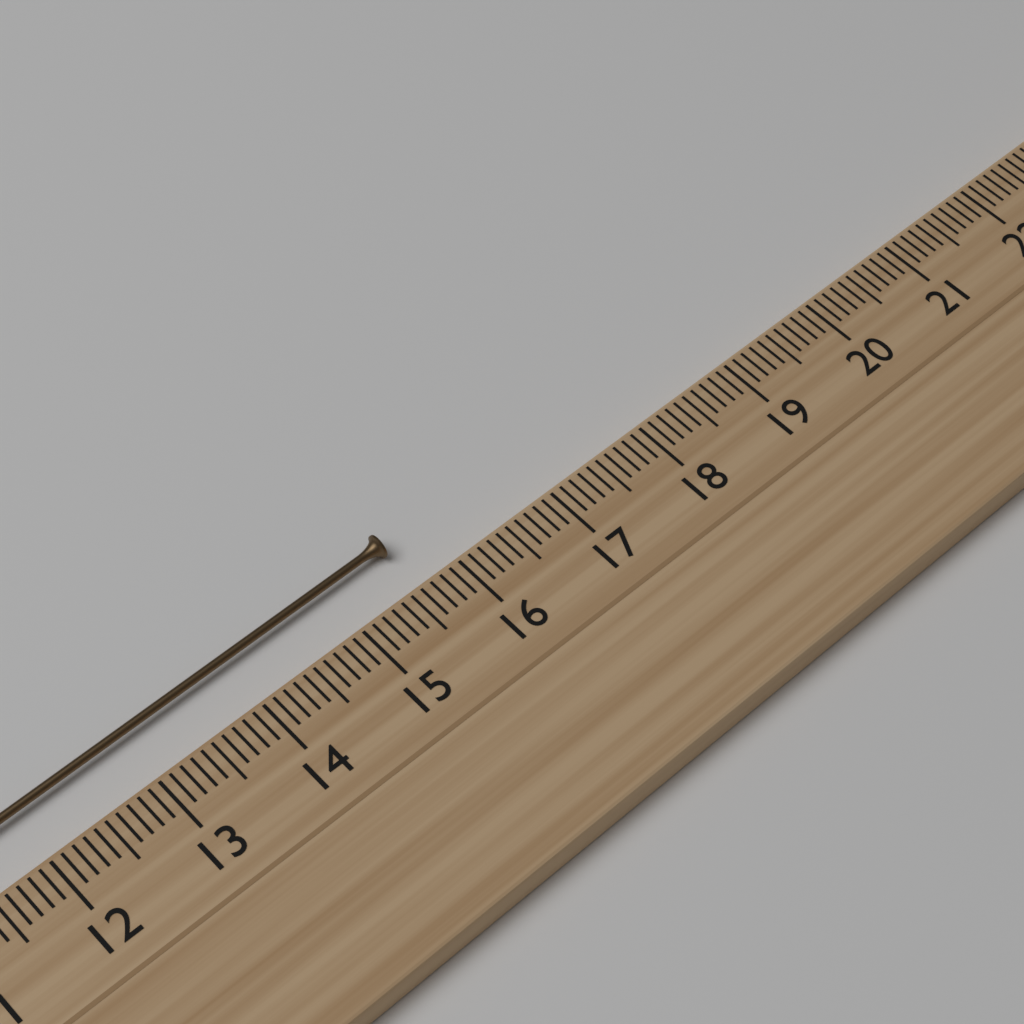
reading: 15.7 cm
